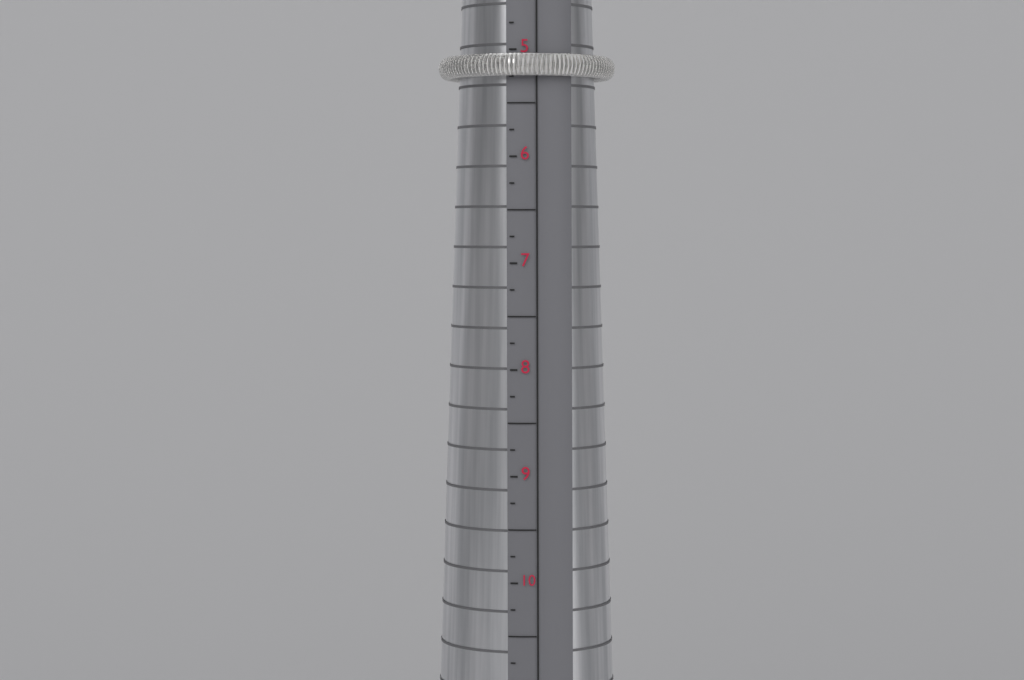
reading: 5.25 (no unit)
